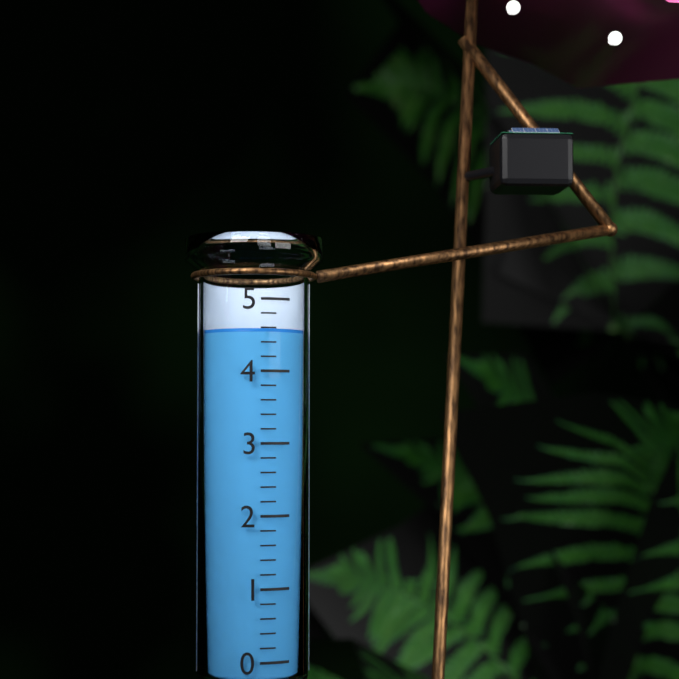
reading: 4.6 (no unit)
